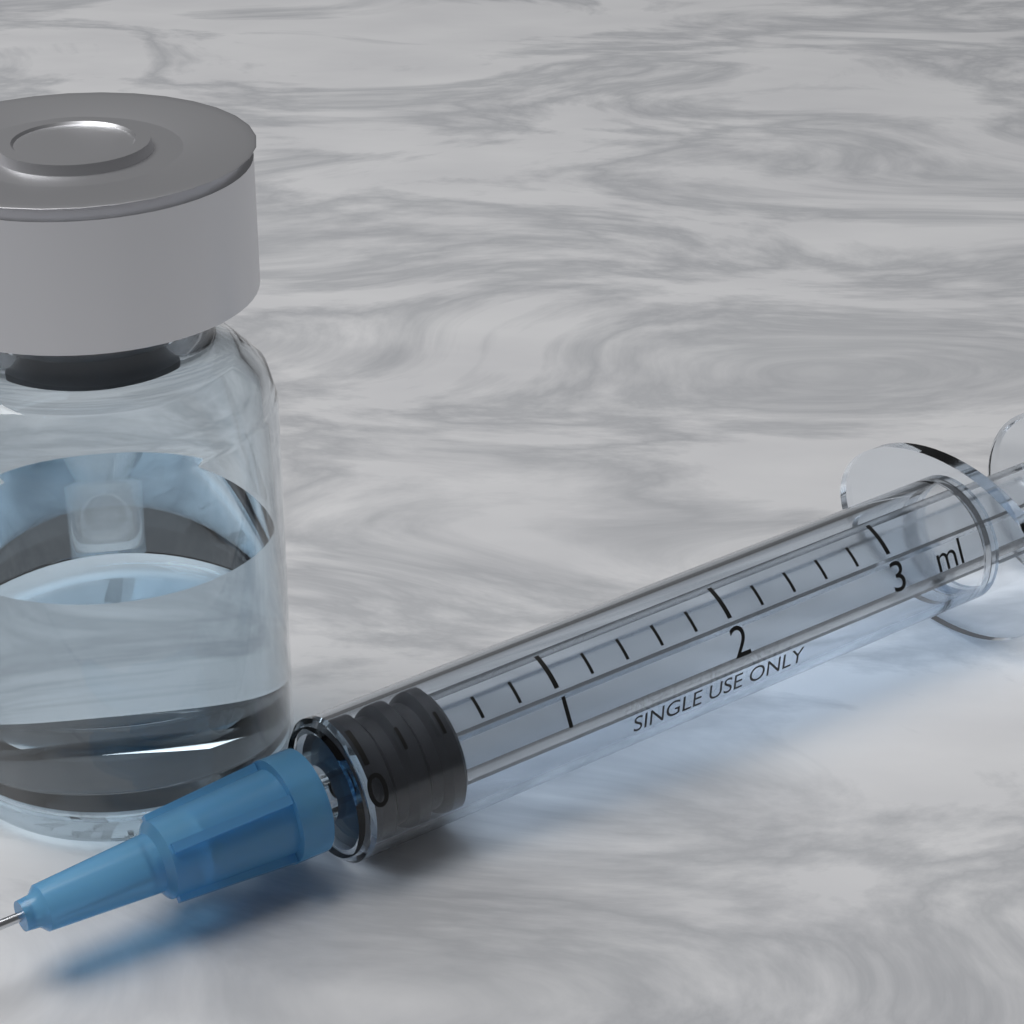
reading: 0.0 ml
